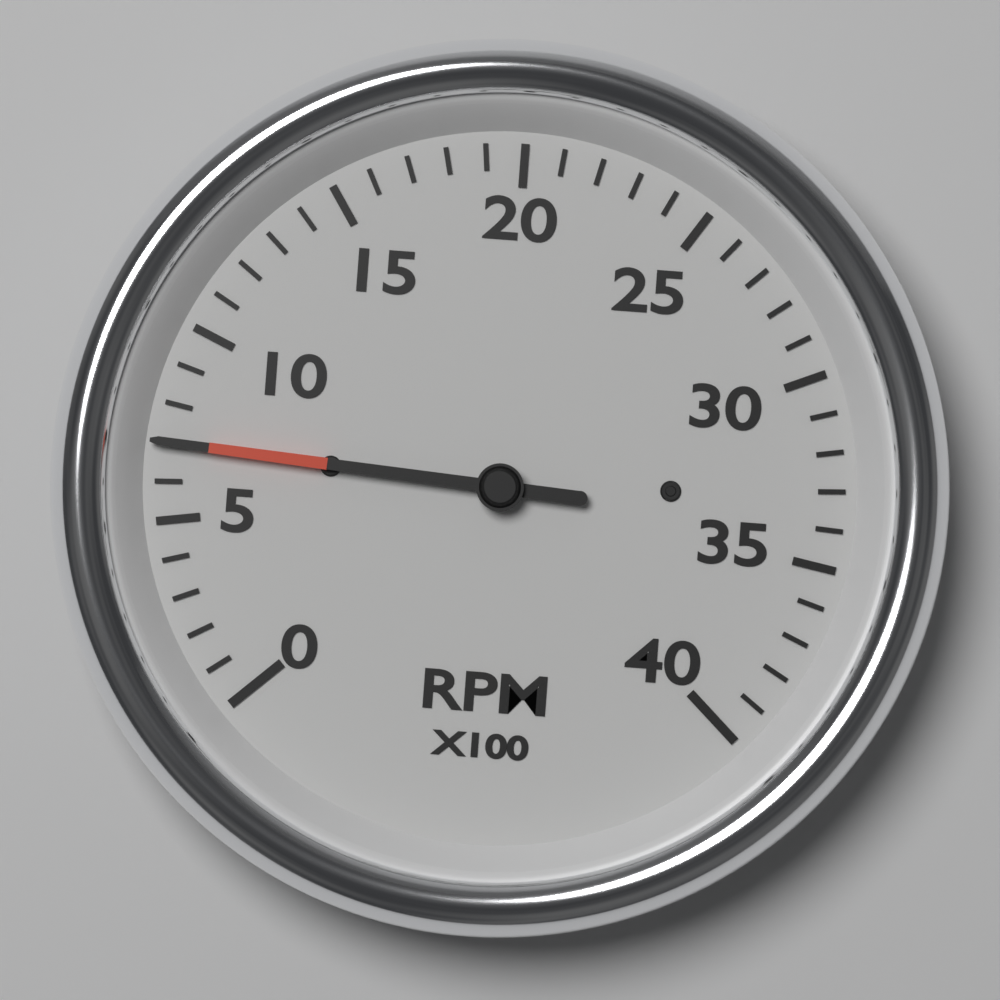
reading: 700 RPM
